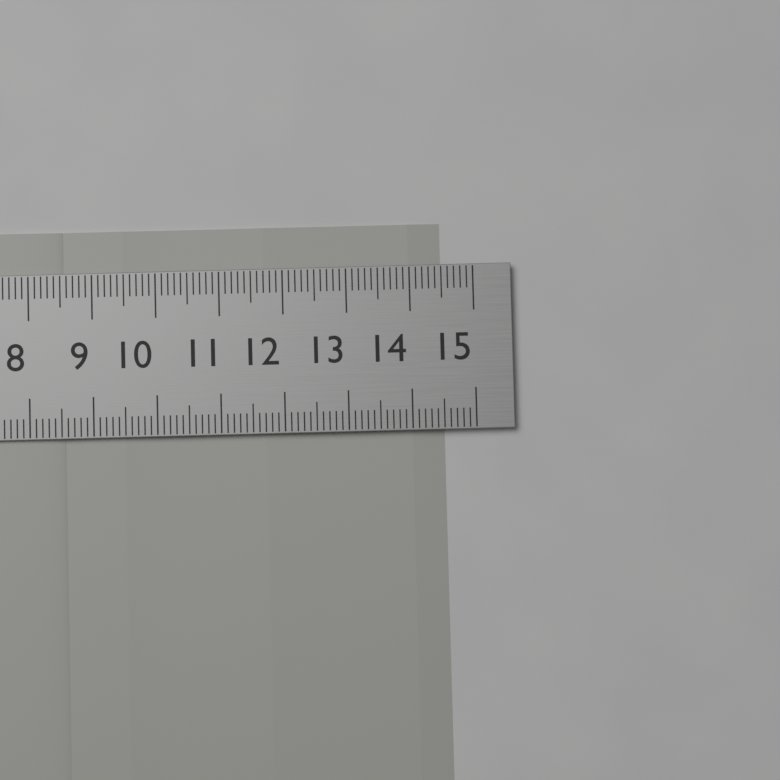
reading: 14.5 cm
